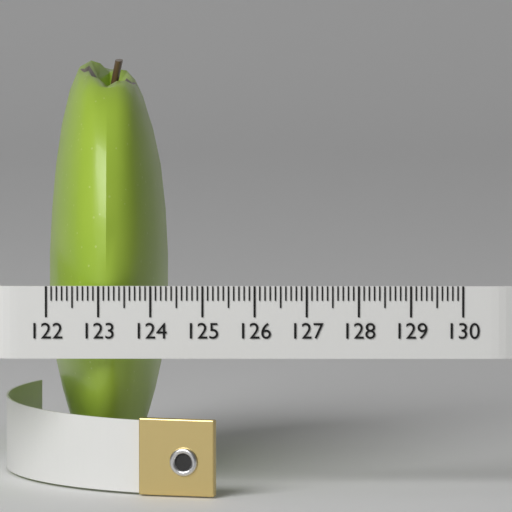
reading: 124.3 (no unit)
